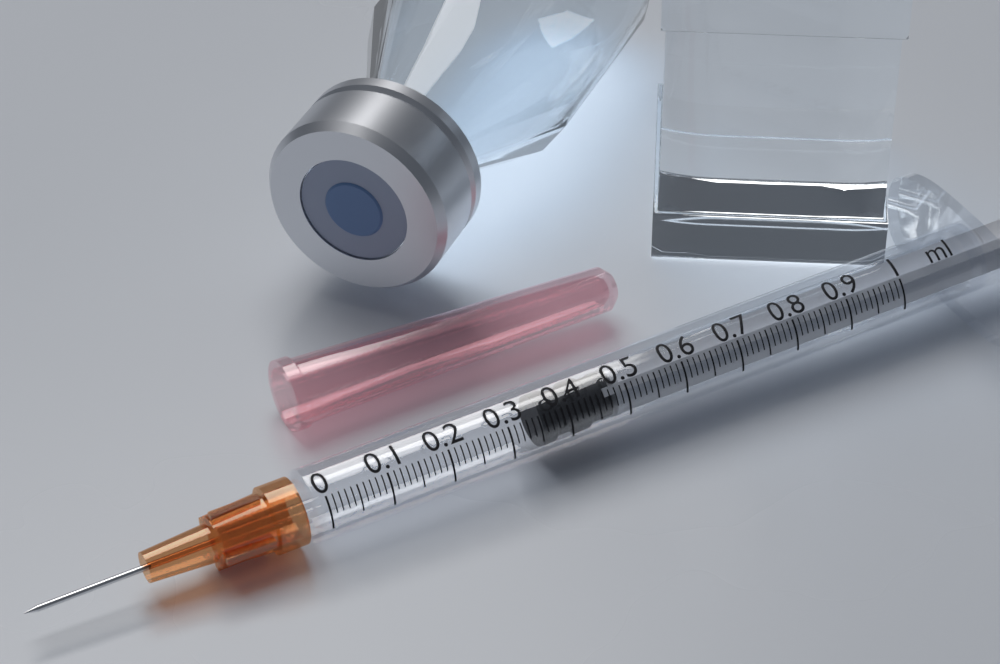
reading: 0.36 ml
